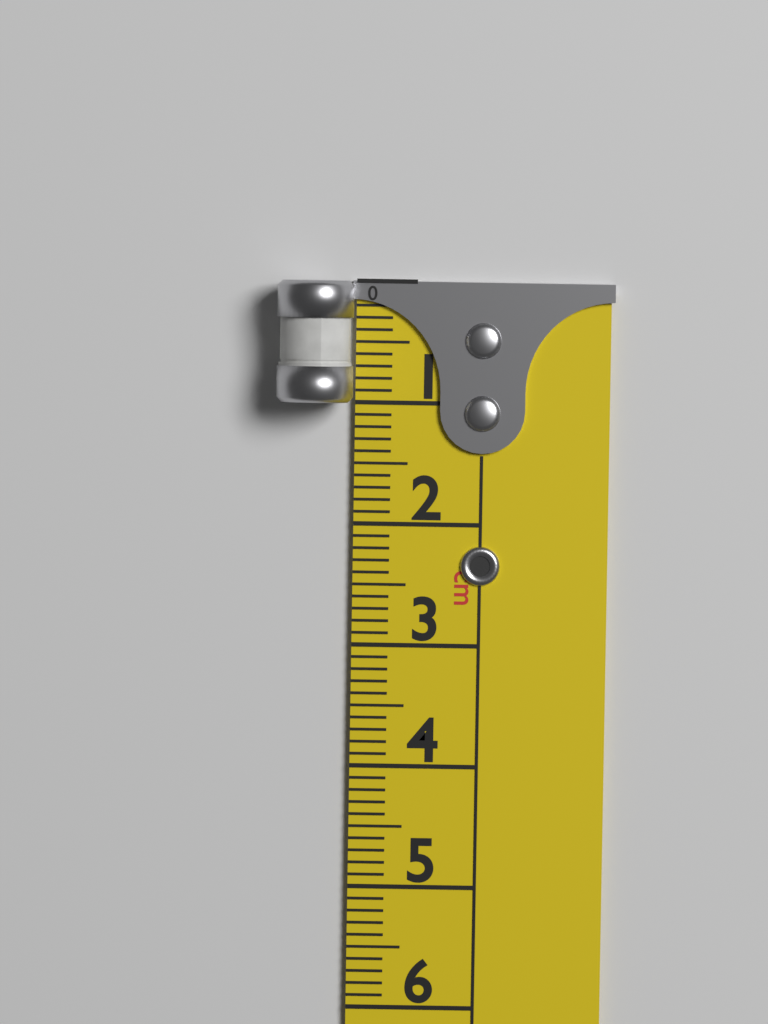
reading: 1.0 cm
